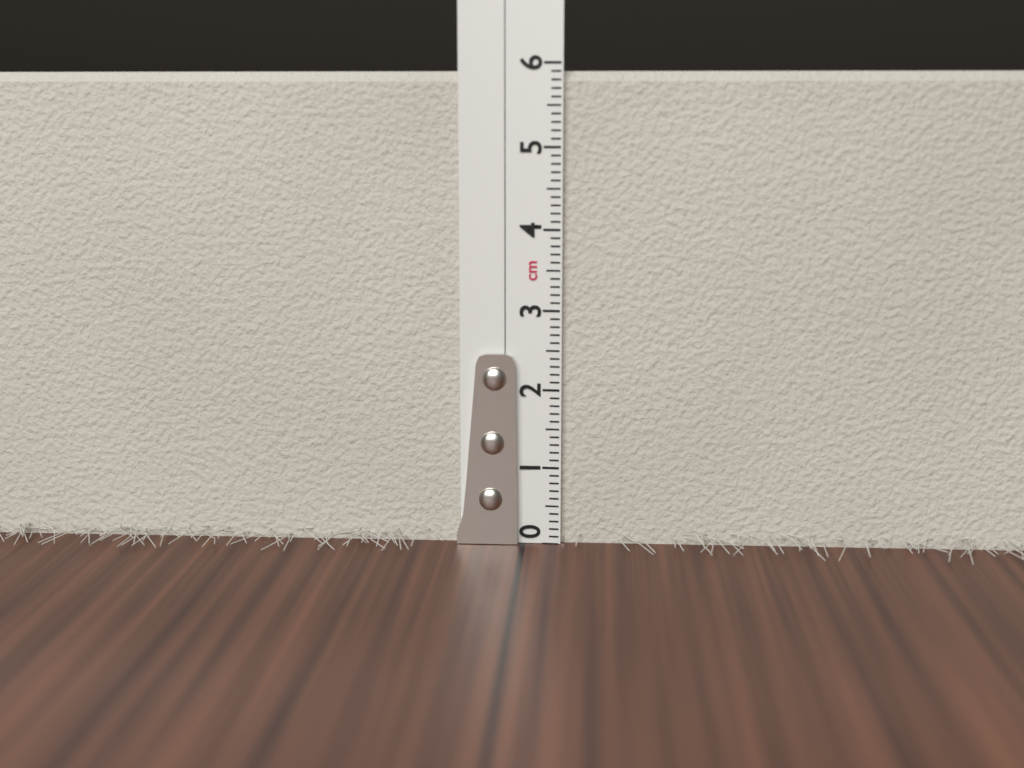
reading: 5.9 cm
